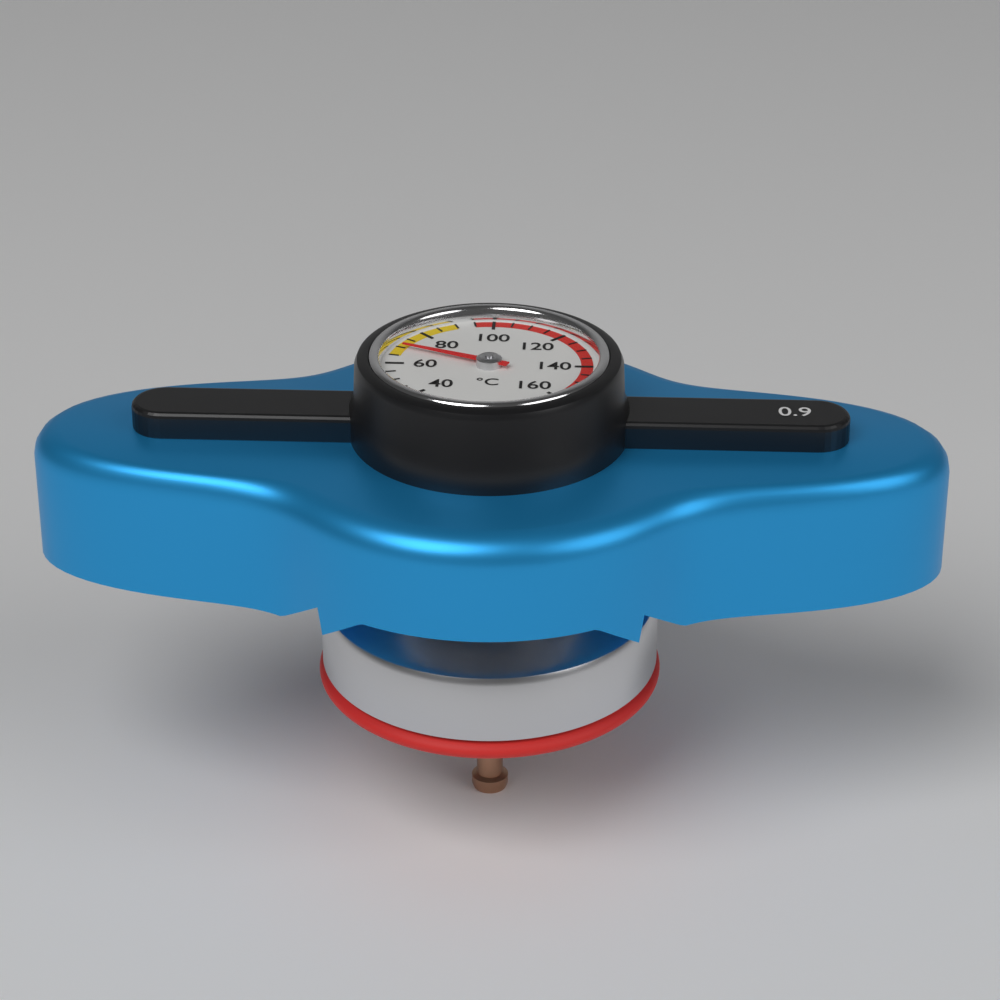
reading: 70 °C
